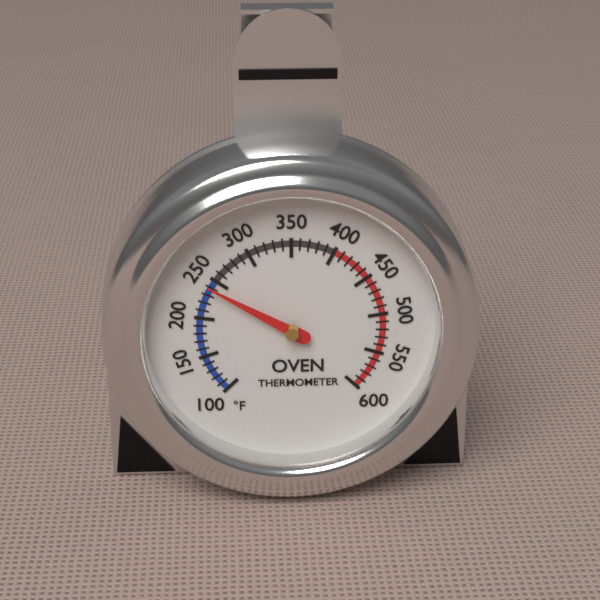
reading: 240 °F
